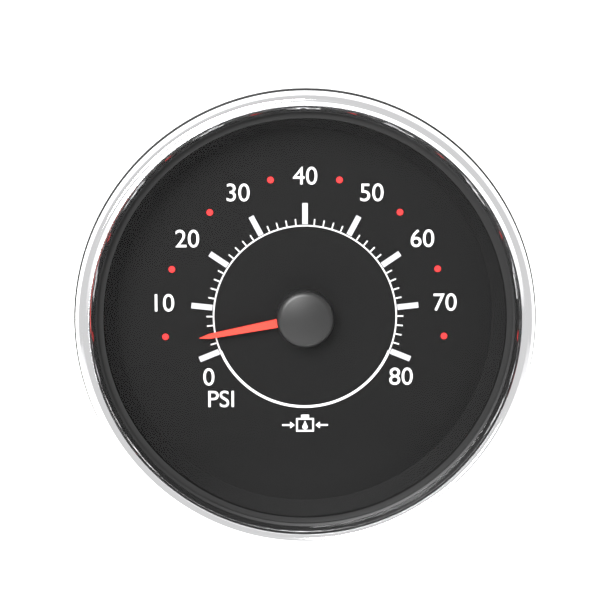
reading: 4 psi
